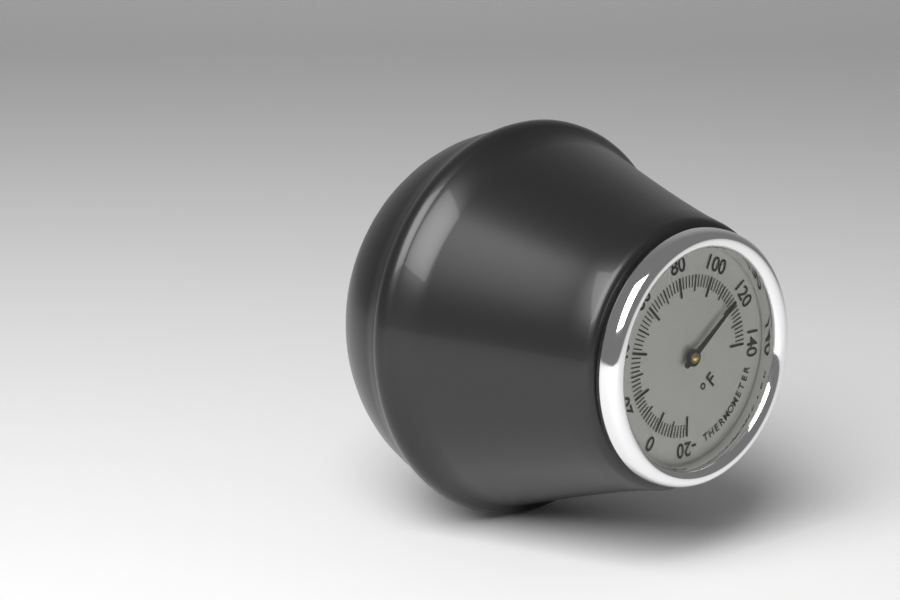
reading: 118 °F
